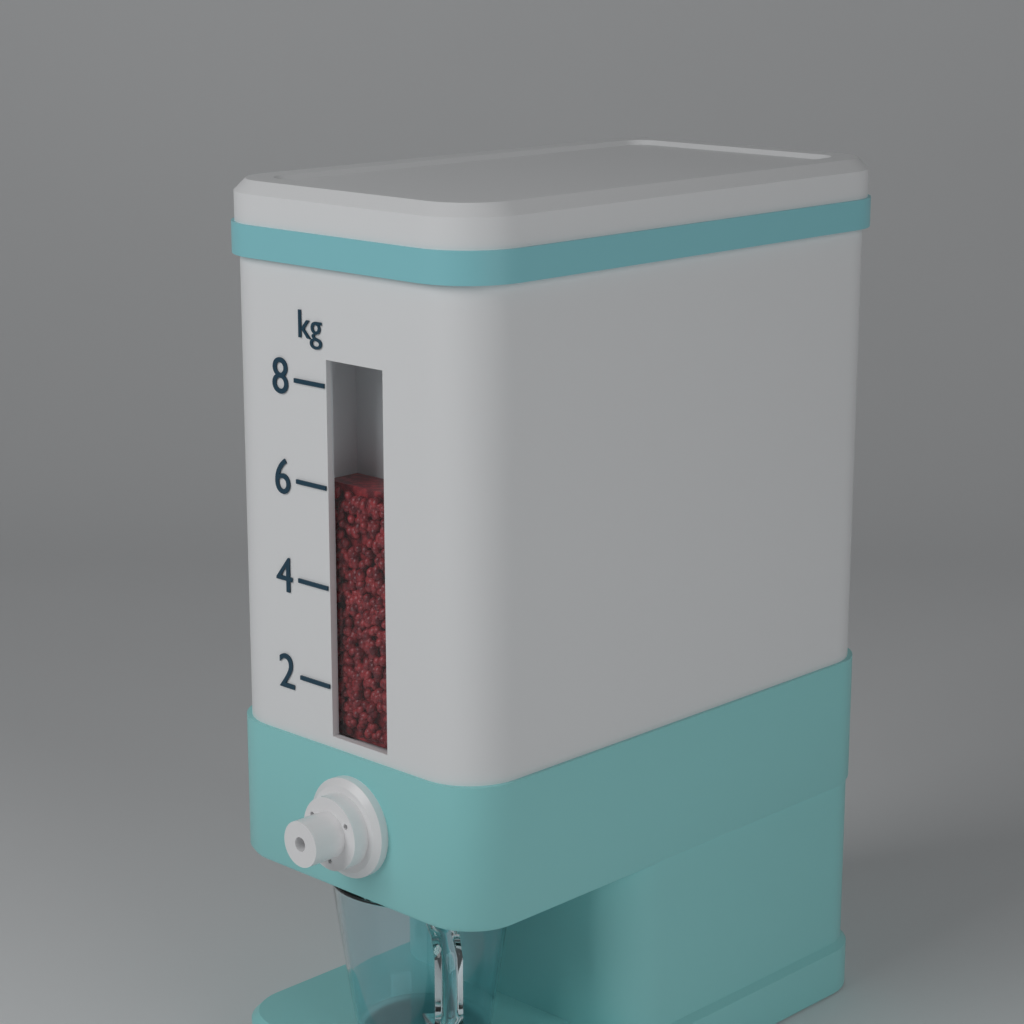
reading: 6 kg
